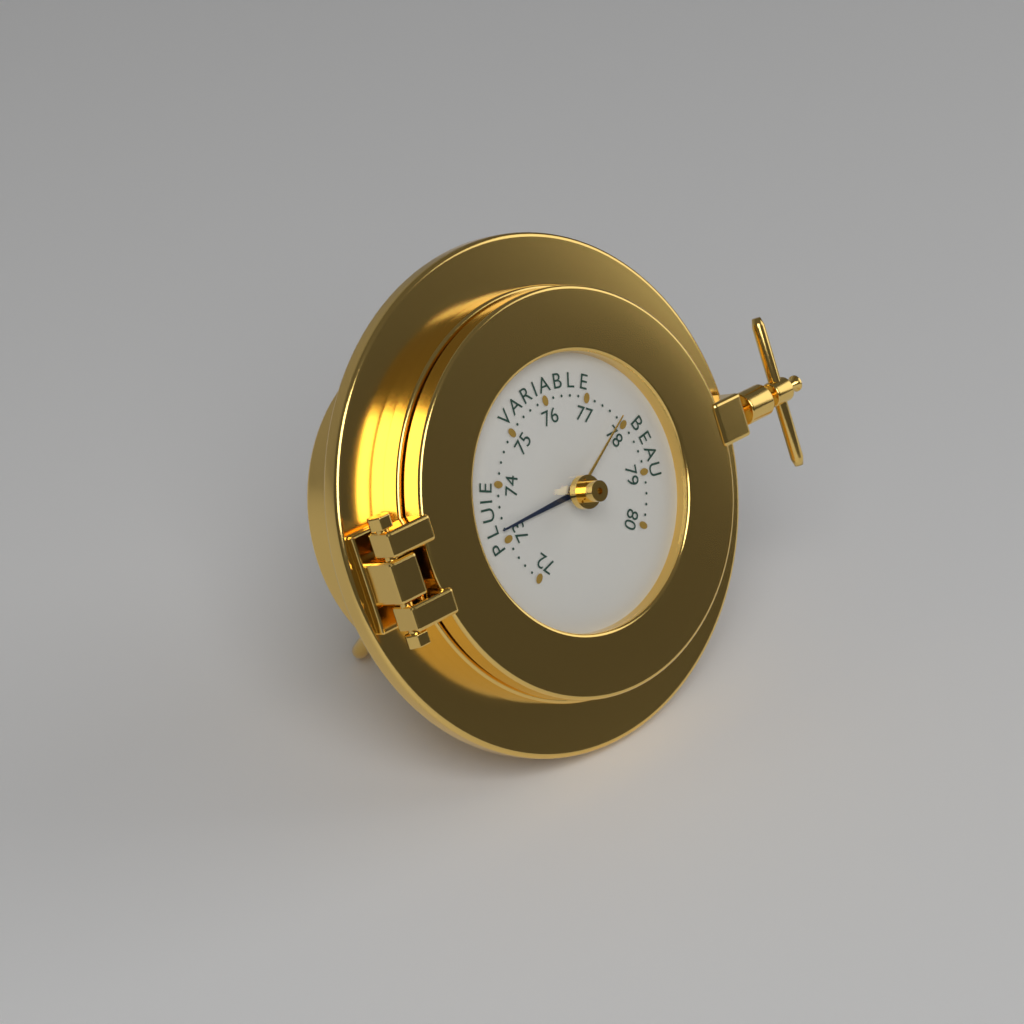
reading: 73.2 (no unit)
